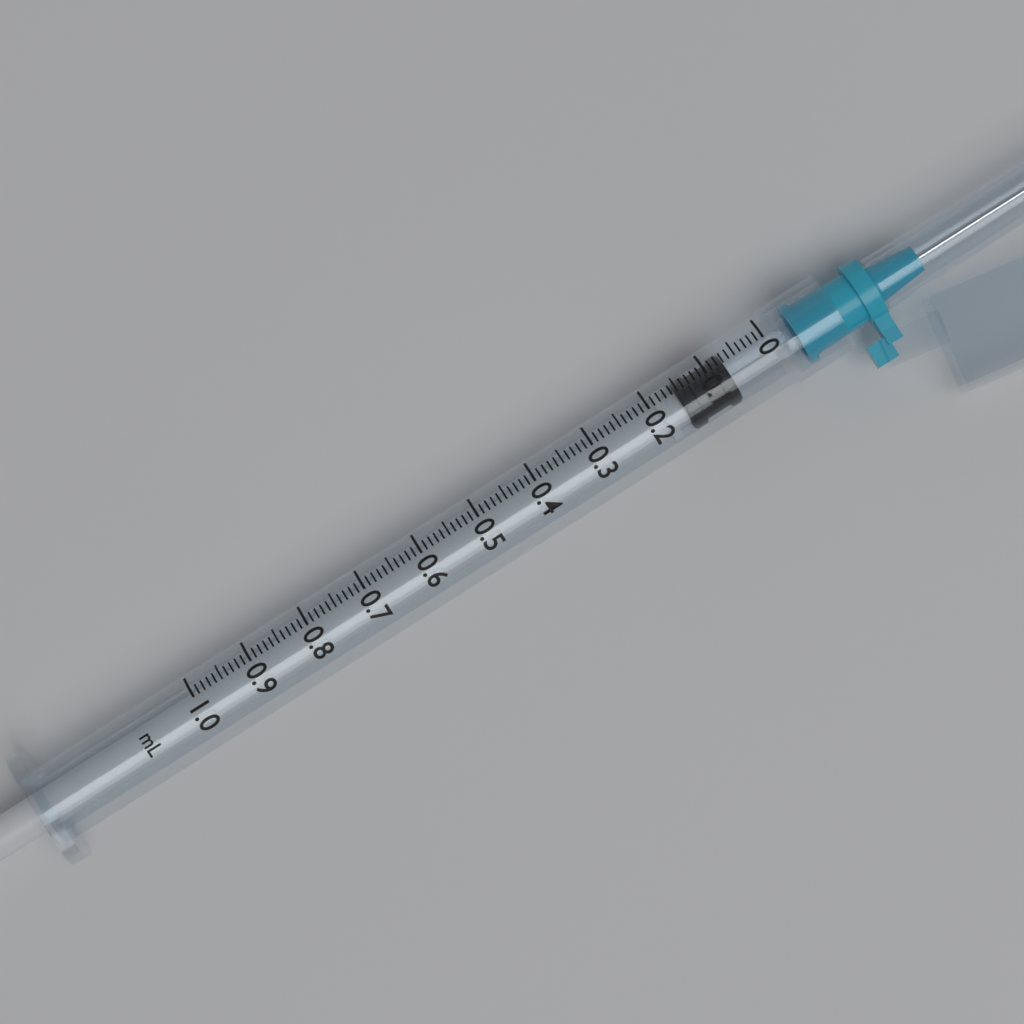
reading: 0.07 ml
